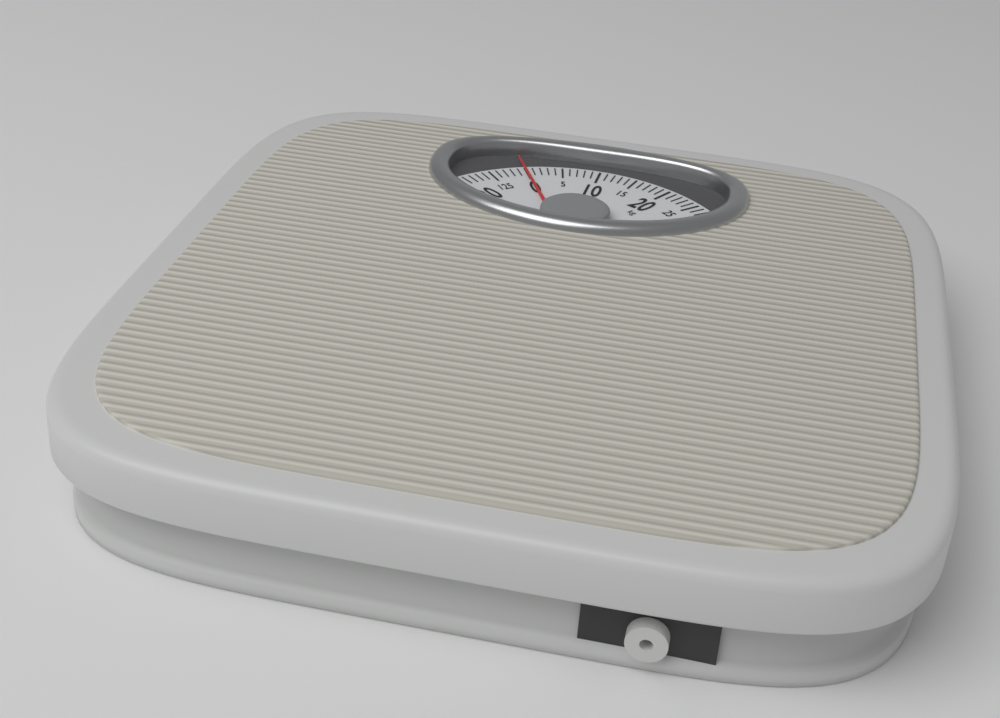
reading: 0 kg
